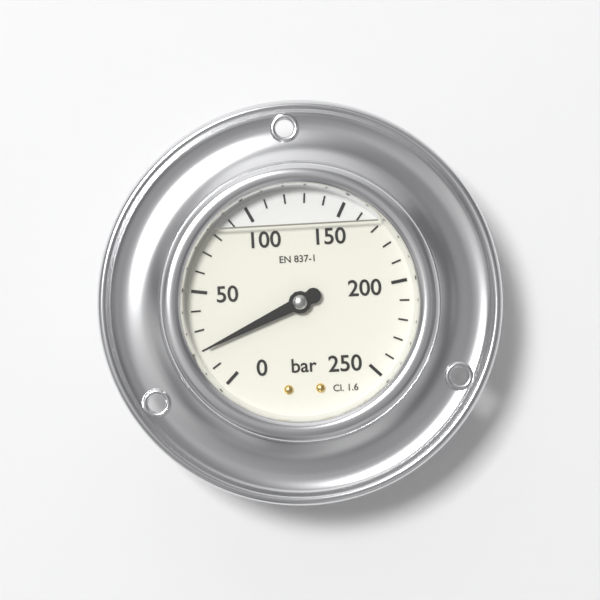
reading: 20 bar
